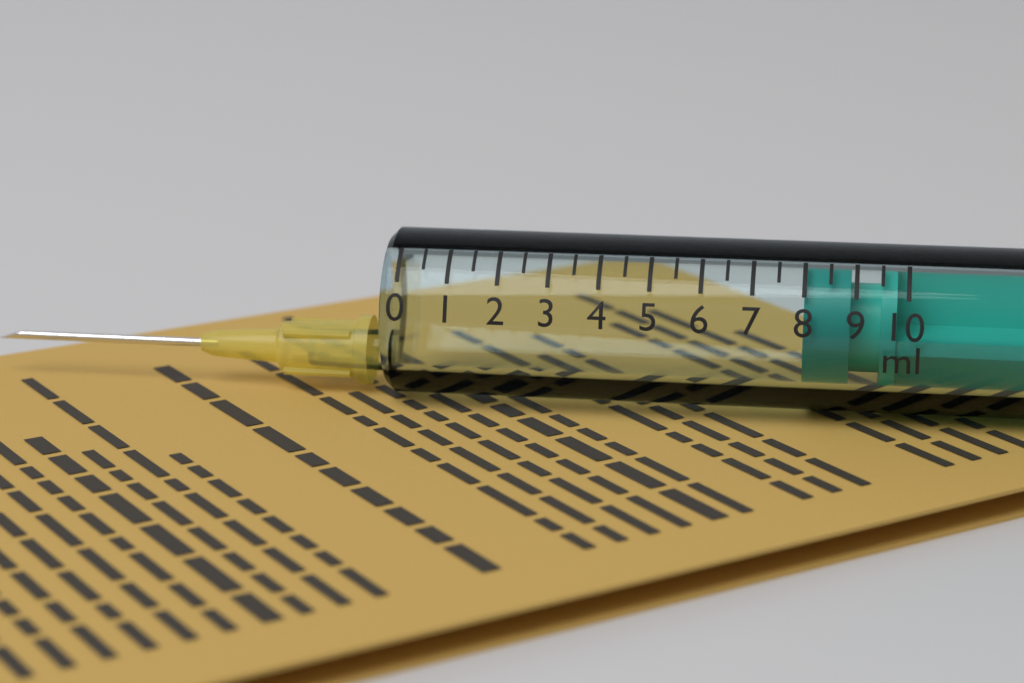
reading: 8.0 ml
